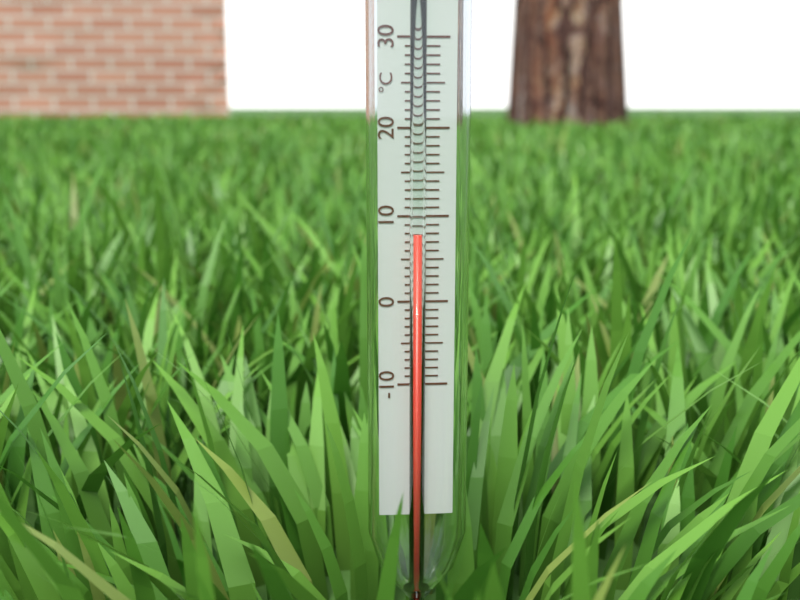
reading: 8 °C
